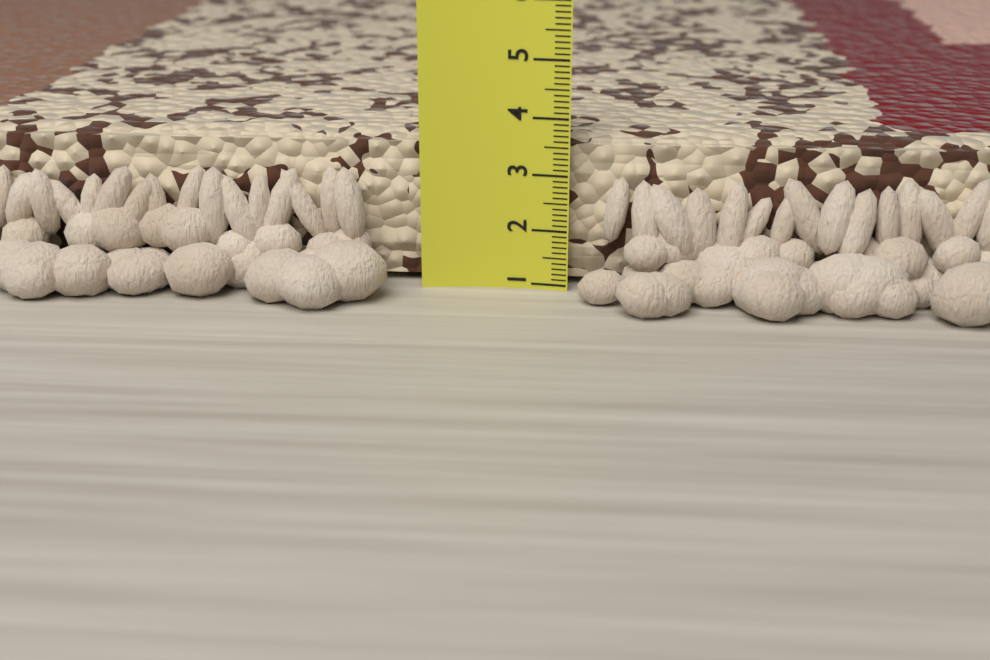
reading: 3.6 (no unit)
